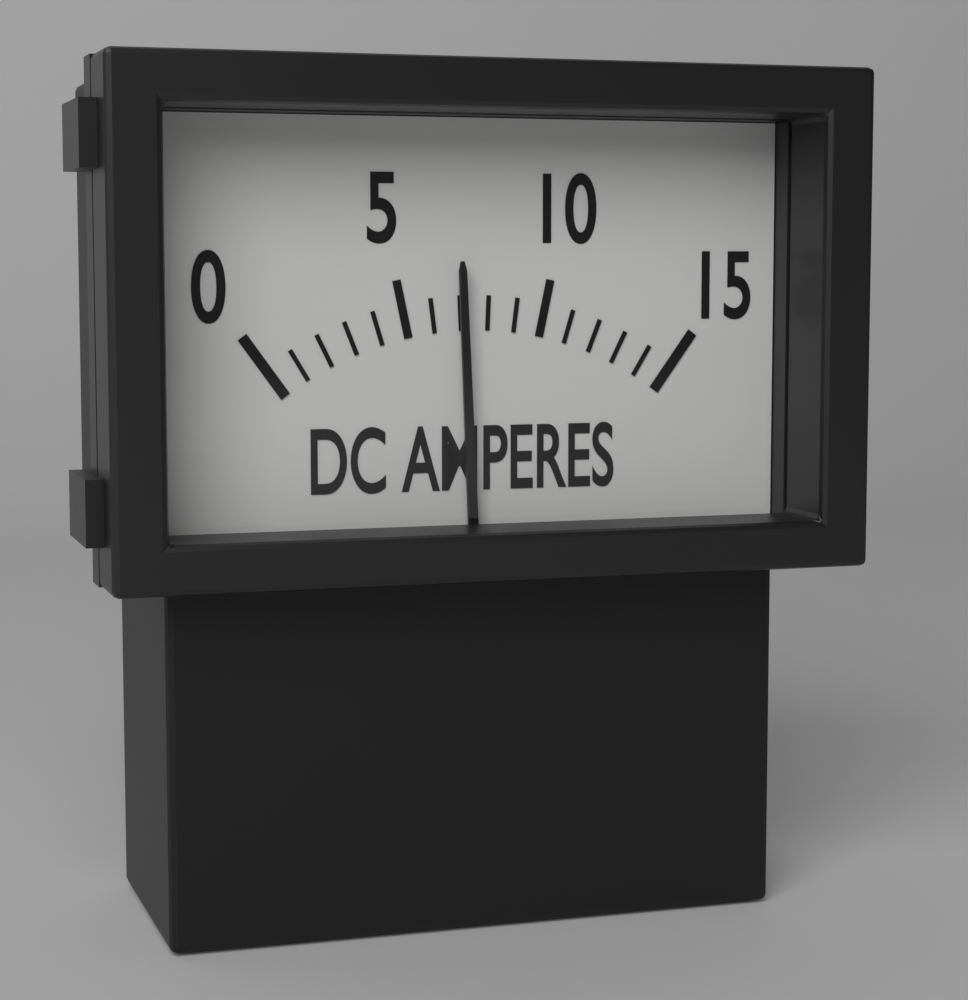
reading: 7 A
